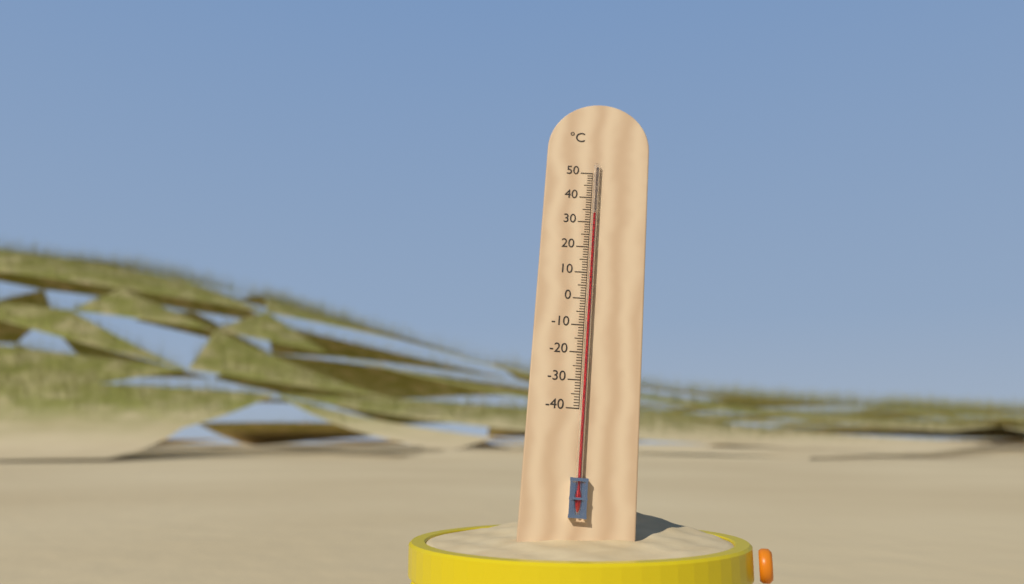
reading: 33 °C
